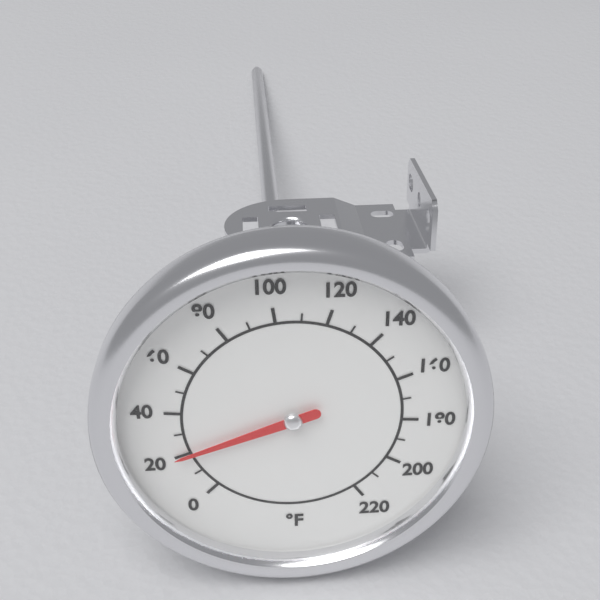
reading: 20 °F
